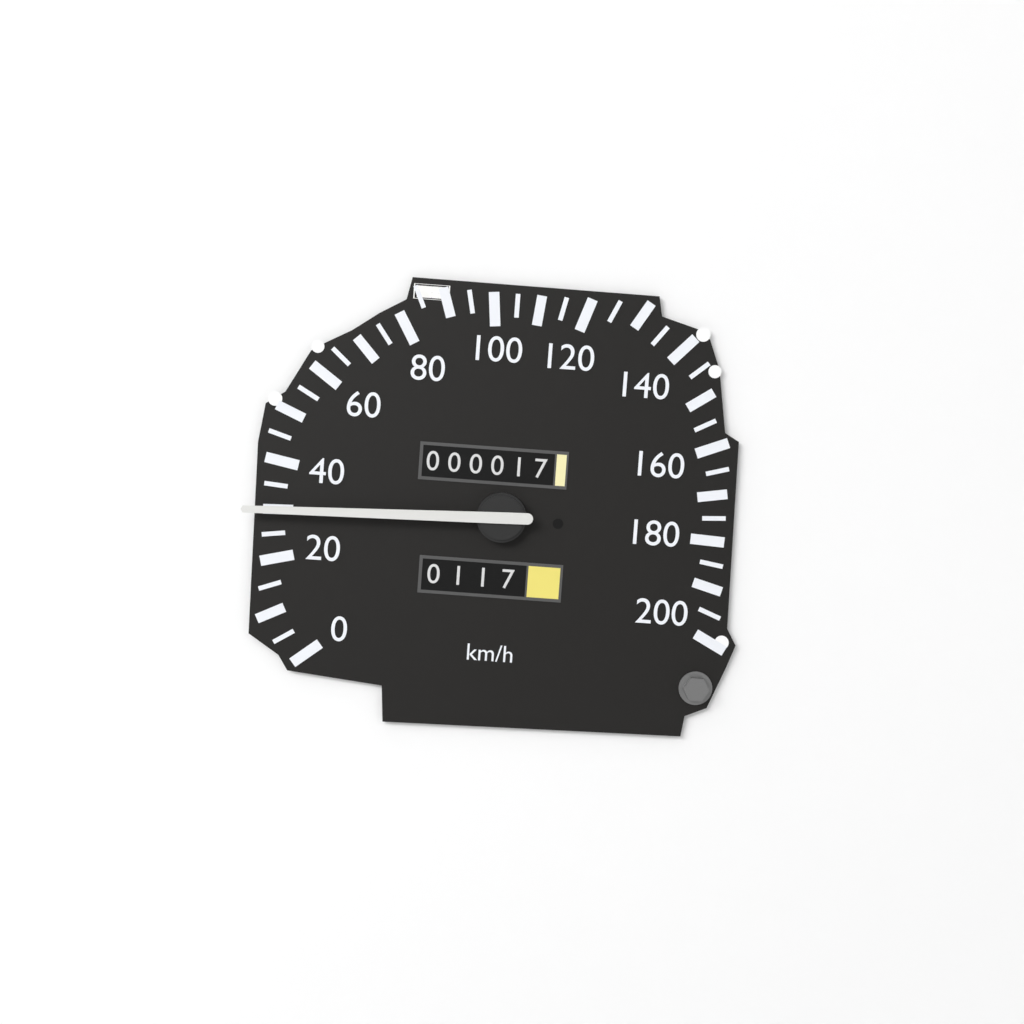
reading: 30 km/h
